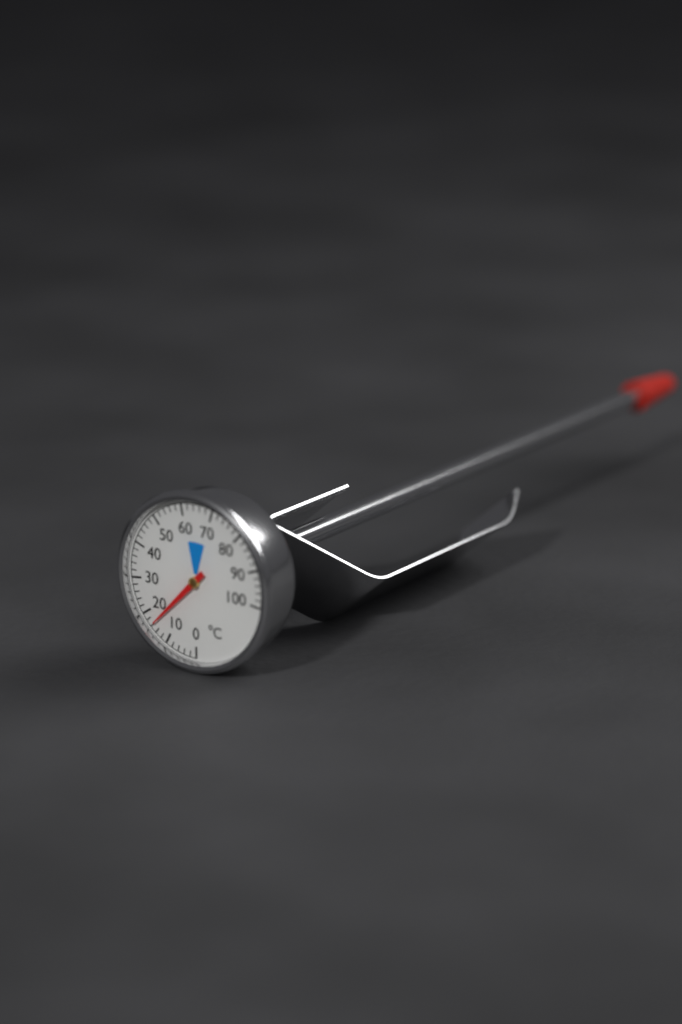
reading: 16 °C
